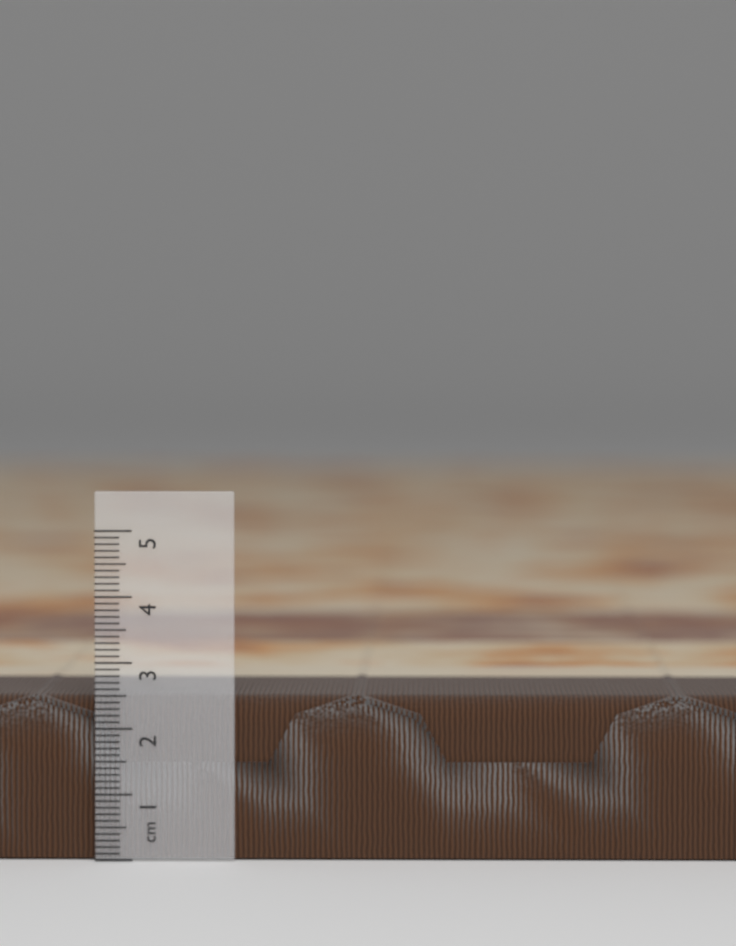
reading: 2.5 cm
